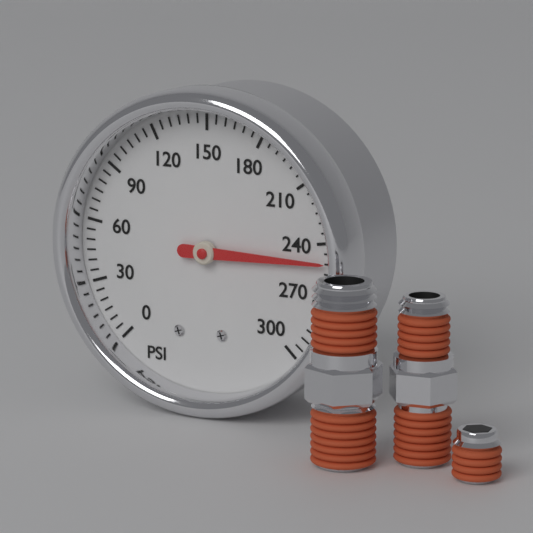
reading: 250 psi
